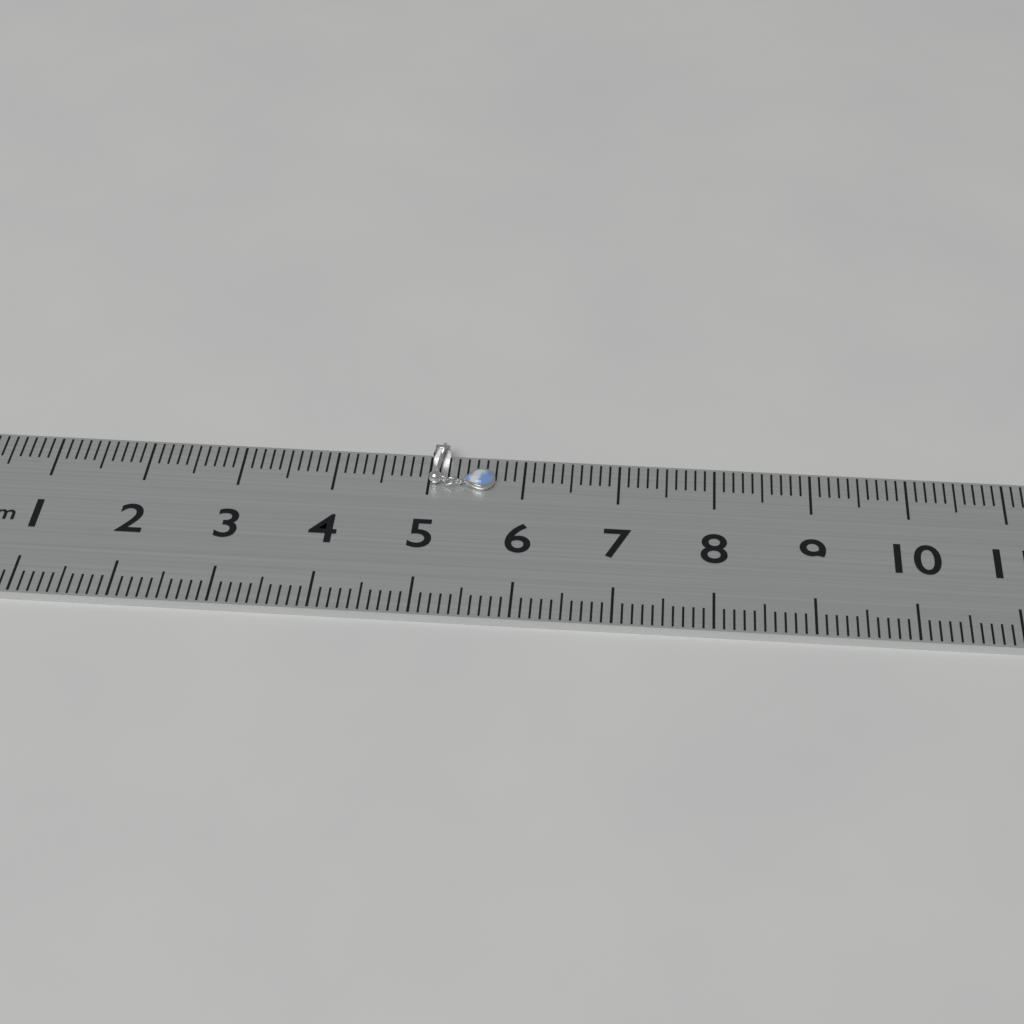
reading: 5.7 cm
